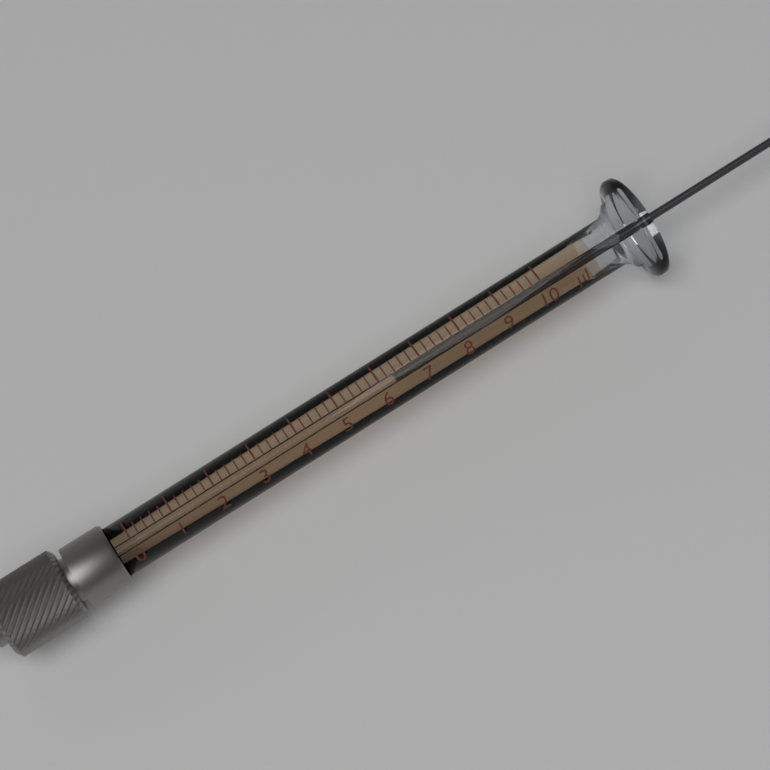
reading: 6.4 µl
